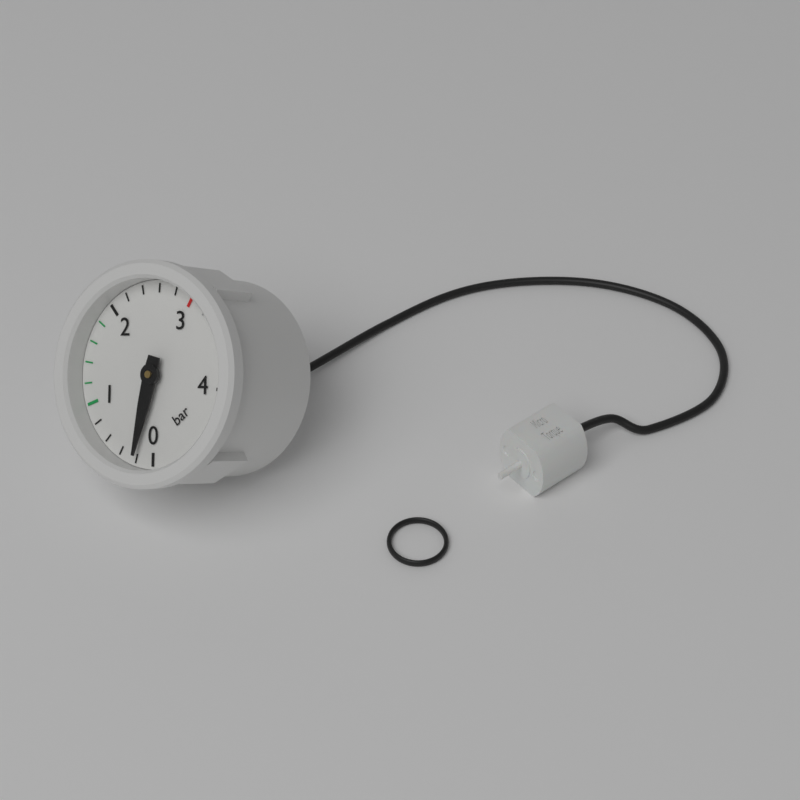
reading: 0.2 bar
